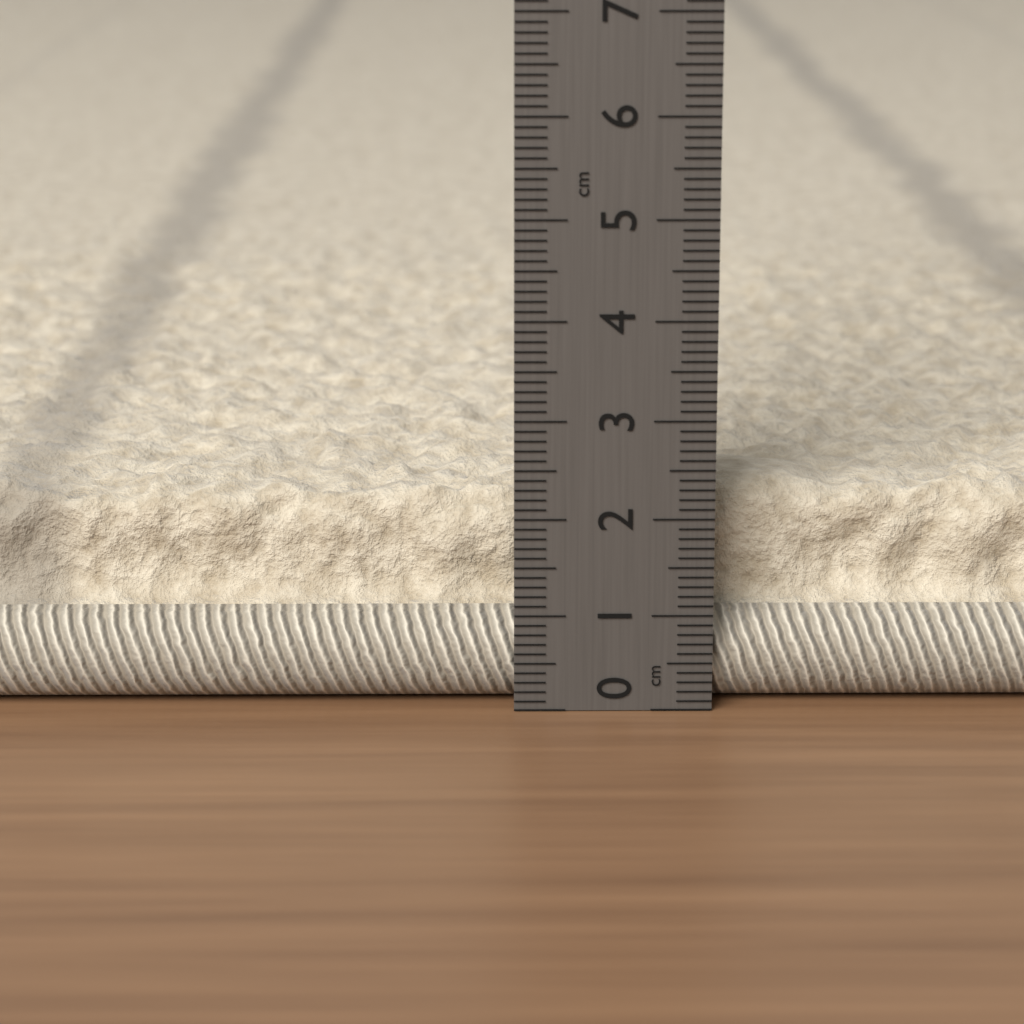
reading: 2.2 cm
